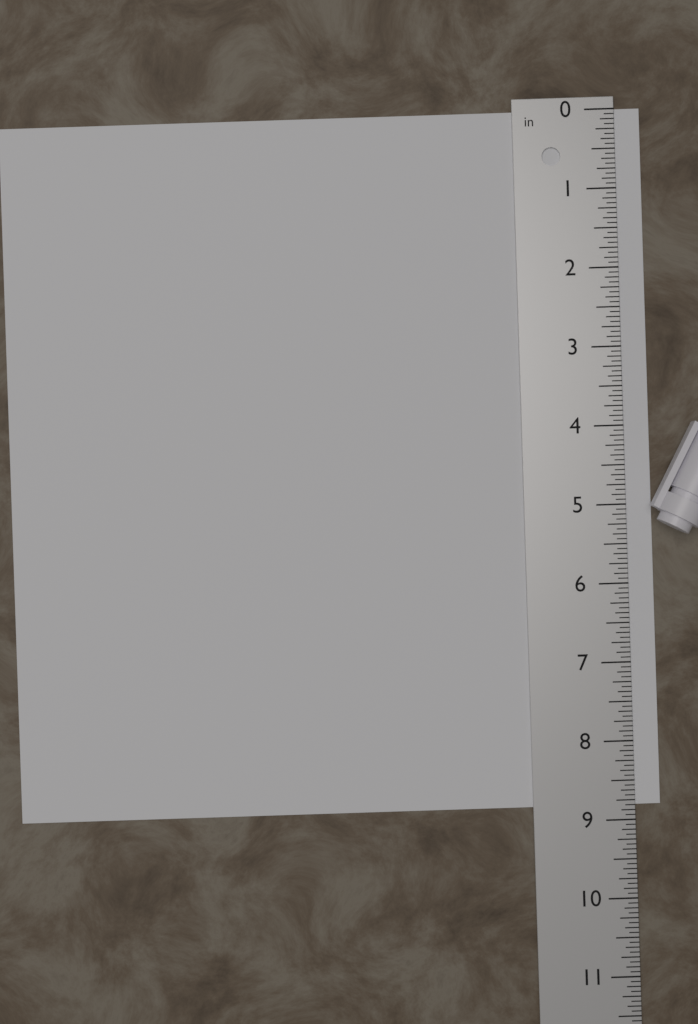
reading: 8.8125 in
